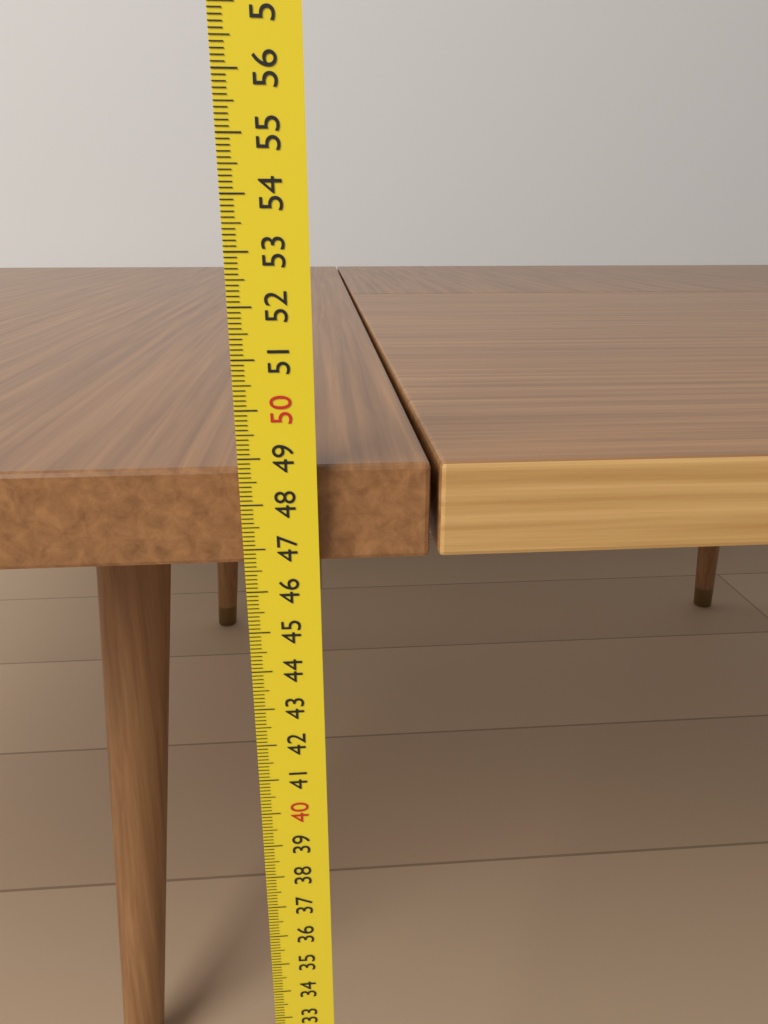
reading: 48.7 cm
